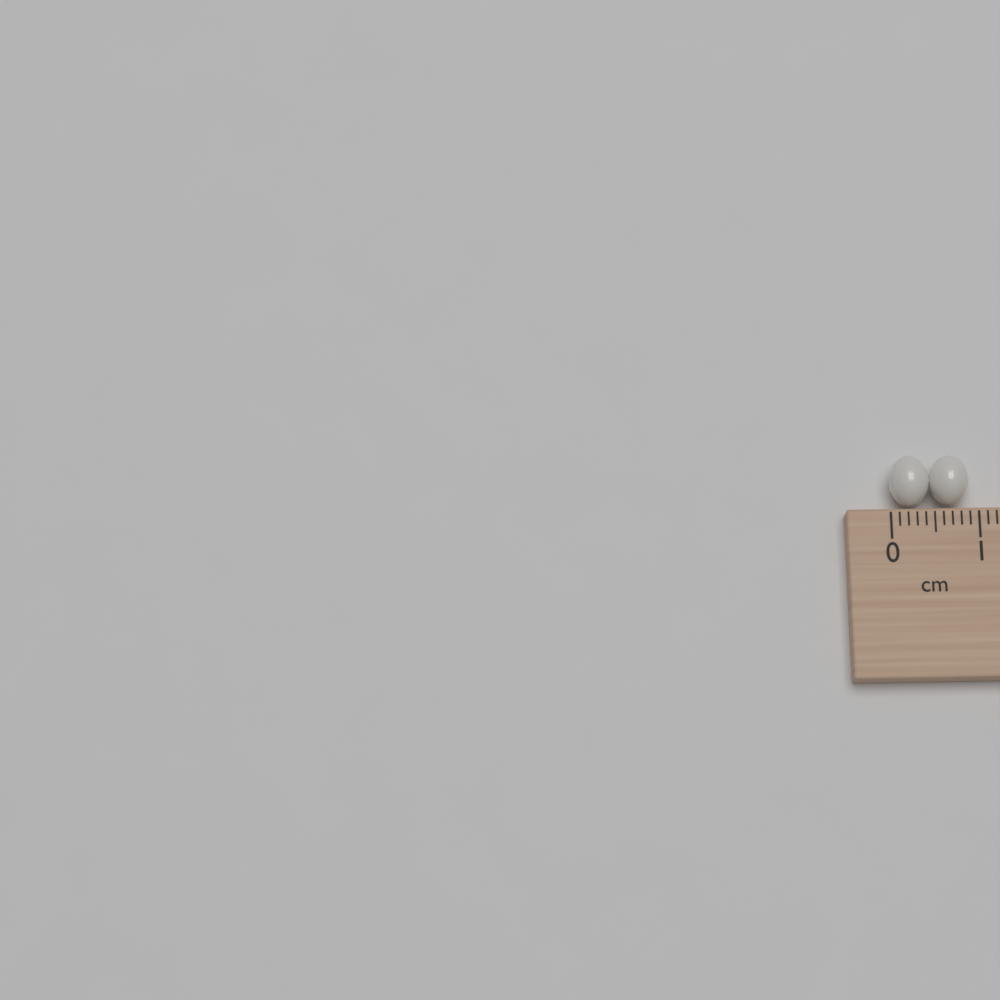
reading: 0.9 cm
